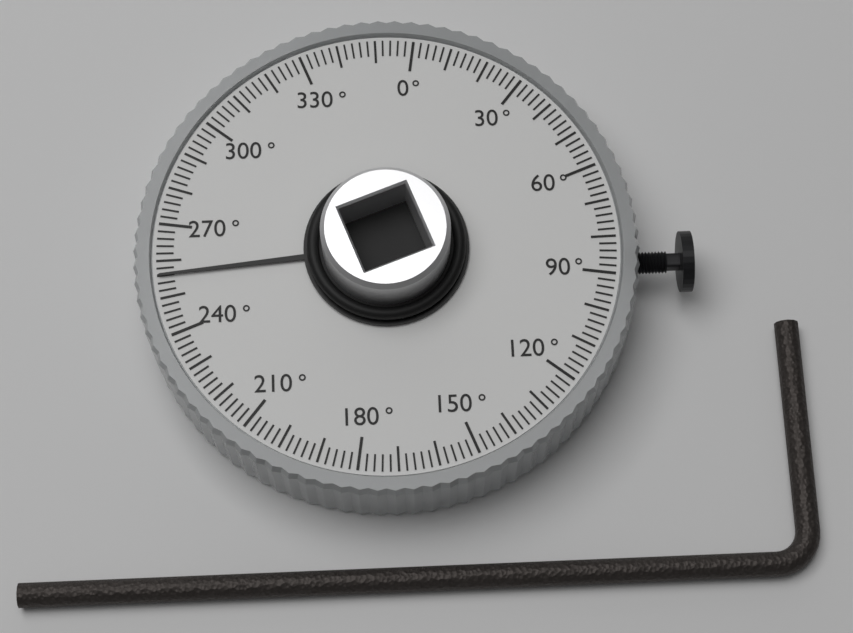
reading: 256 °
